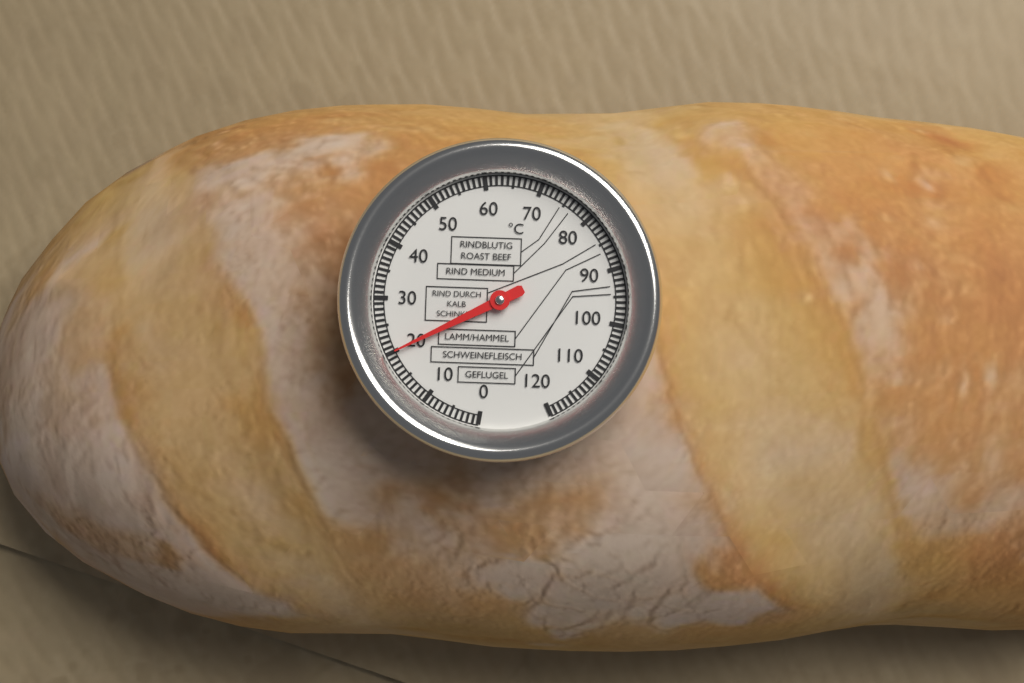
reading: 20 °C
